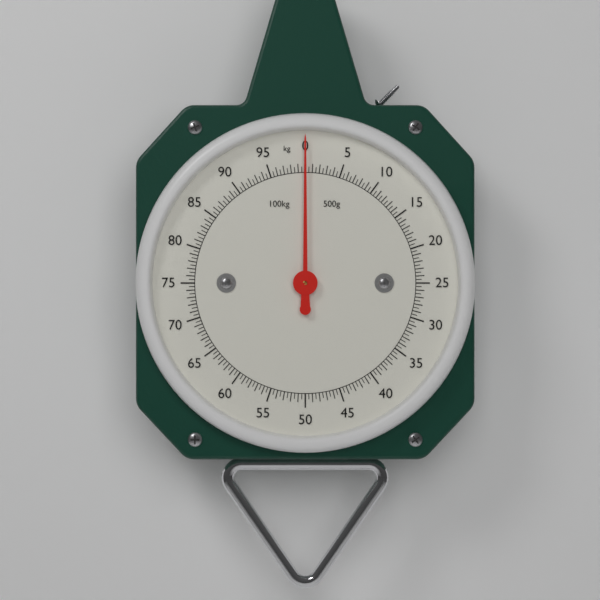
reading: 0.0 kg
